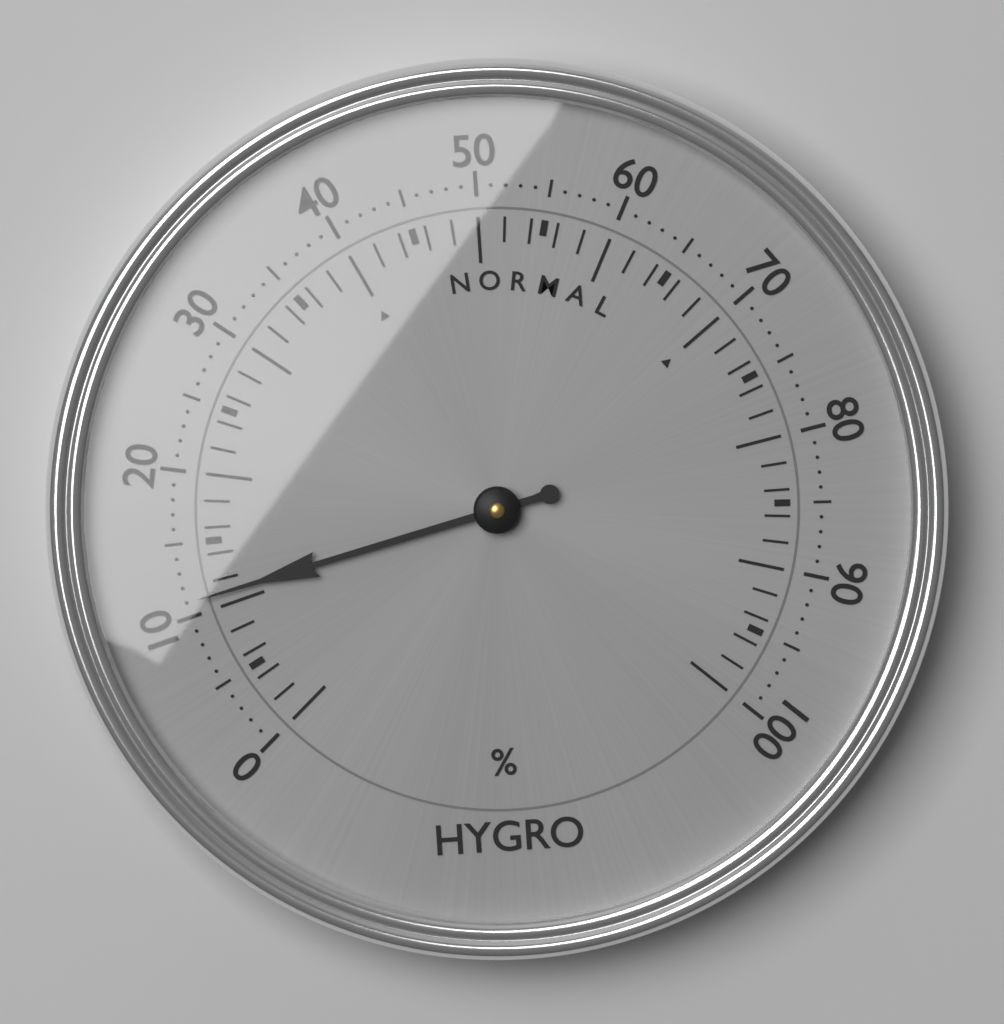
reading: 11 %
